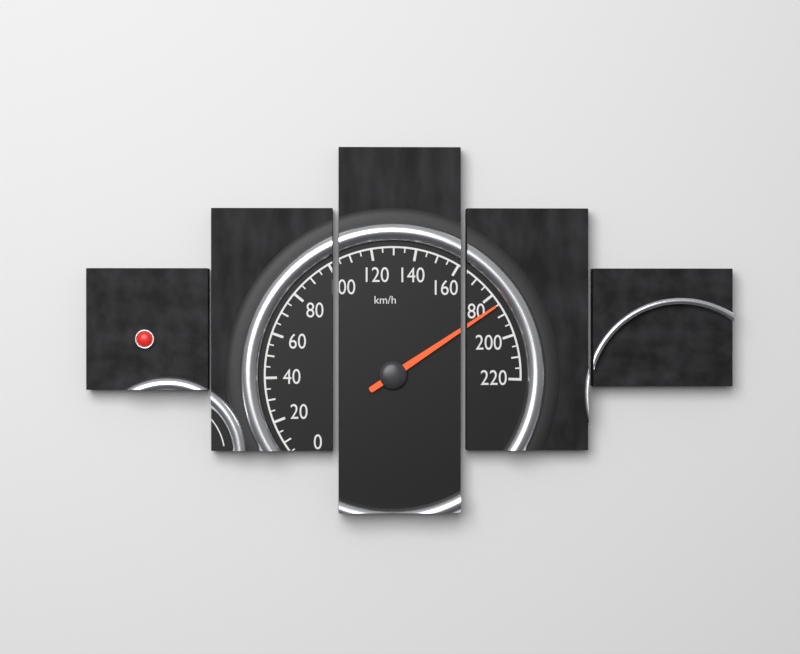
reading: 185 km/h
